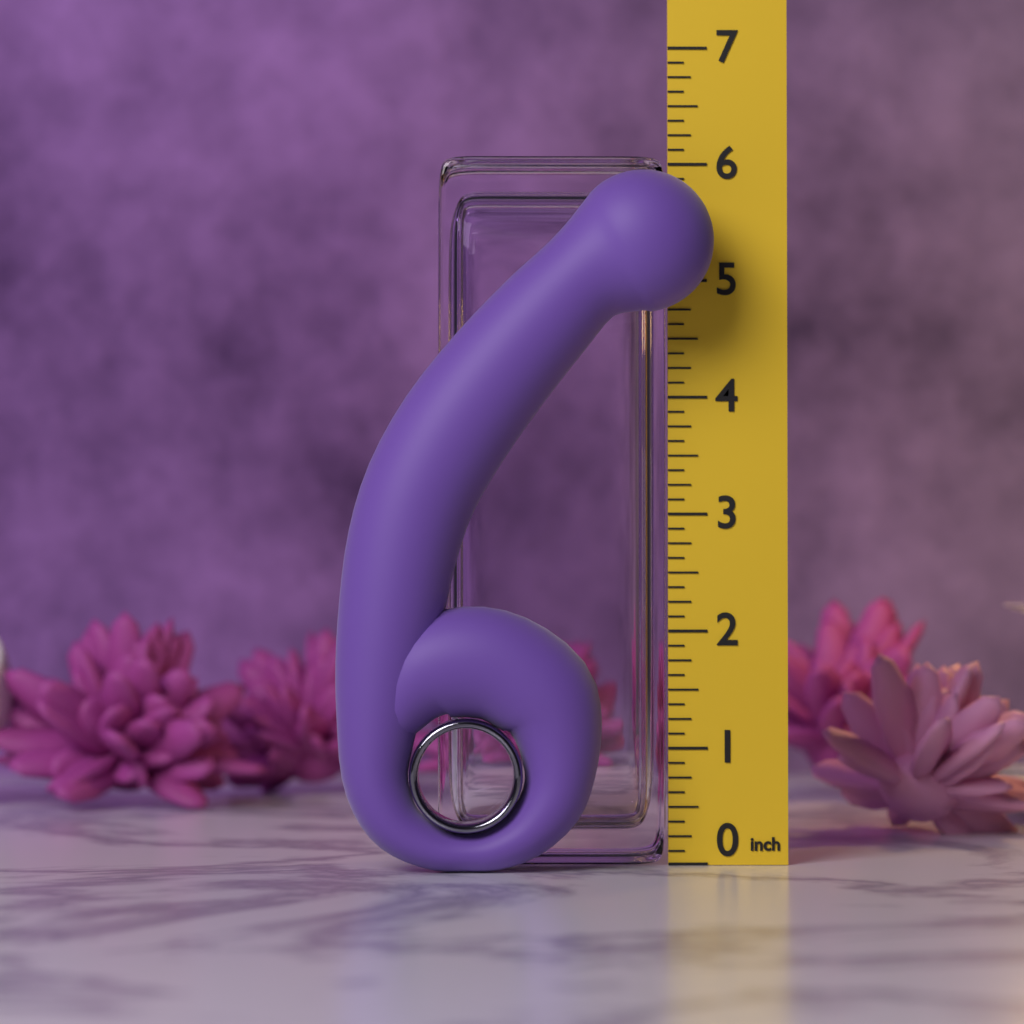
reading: 5.875 in
